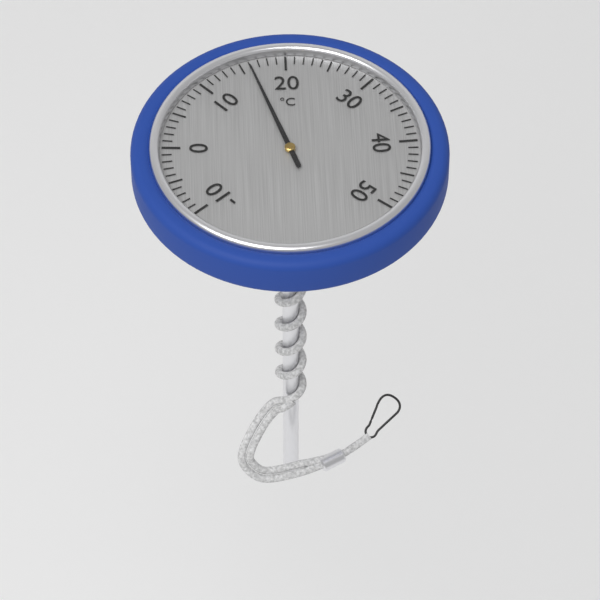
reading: 16 °C
